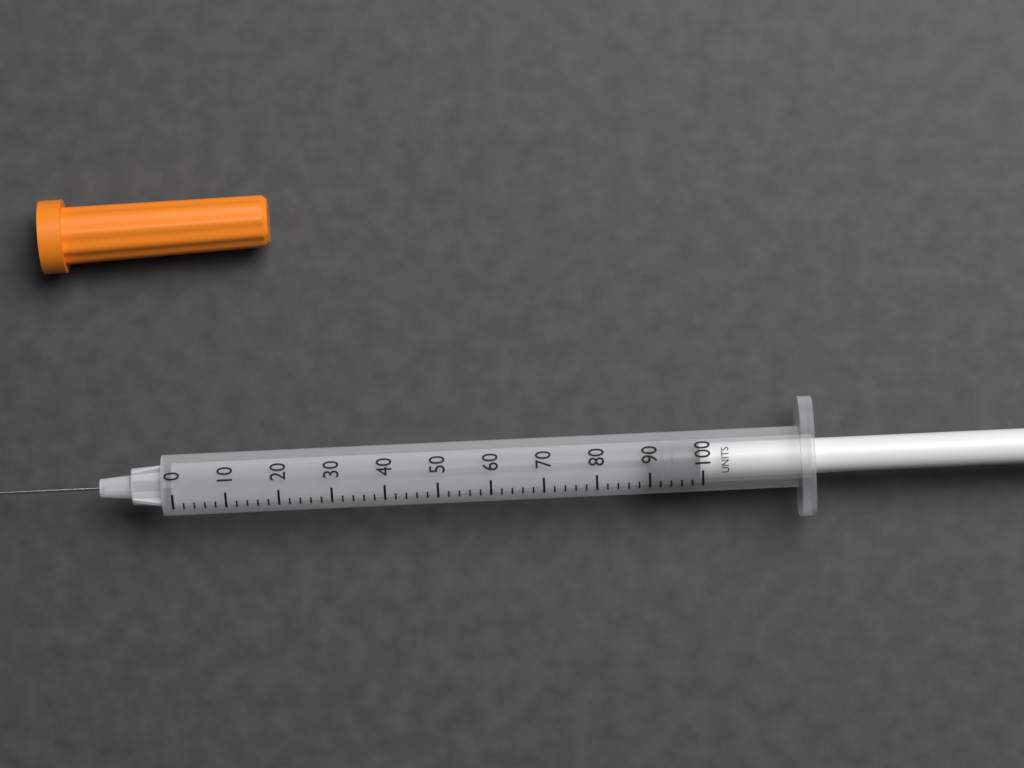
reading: 90 units
